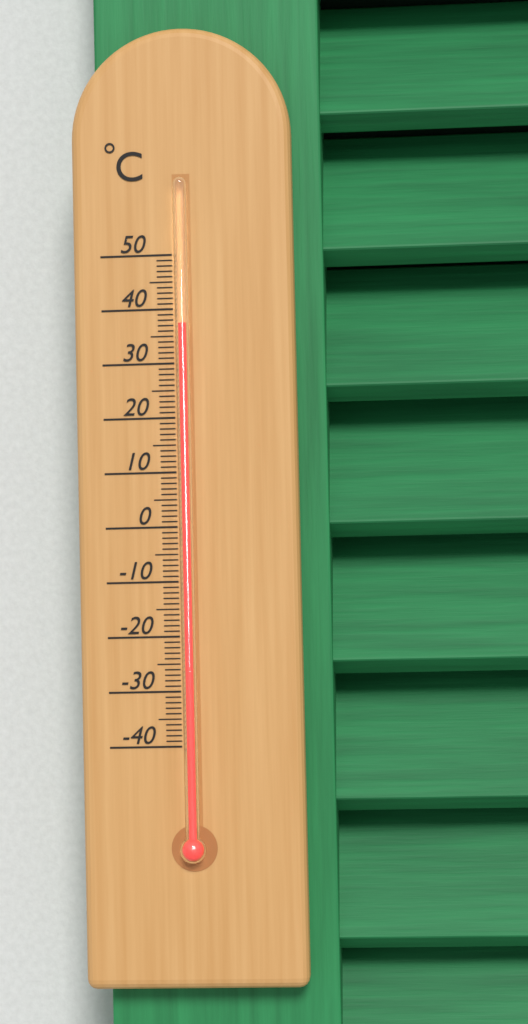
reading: 37 °C
